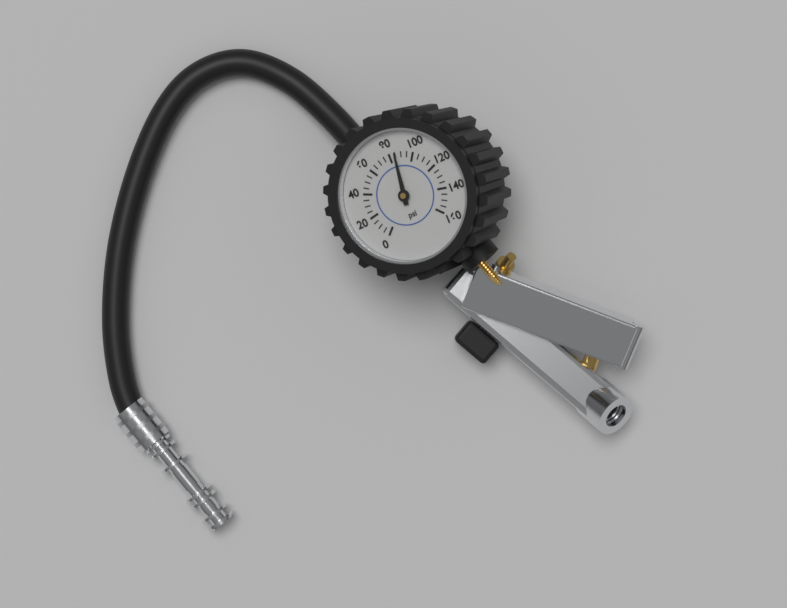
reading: 85 psi
